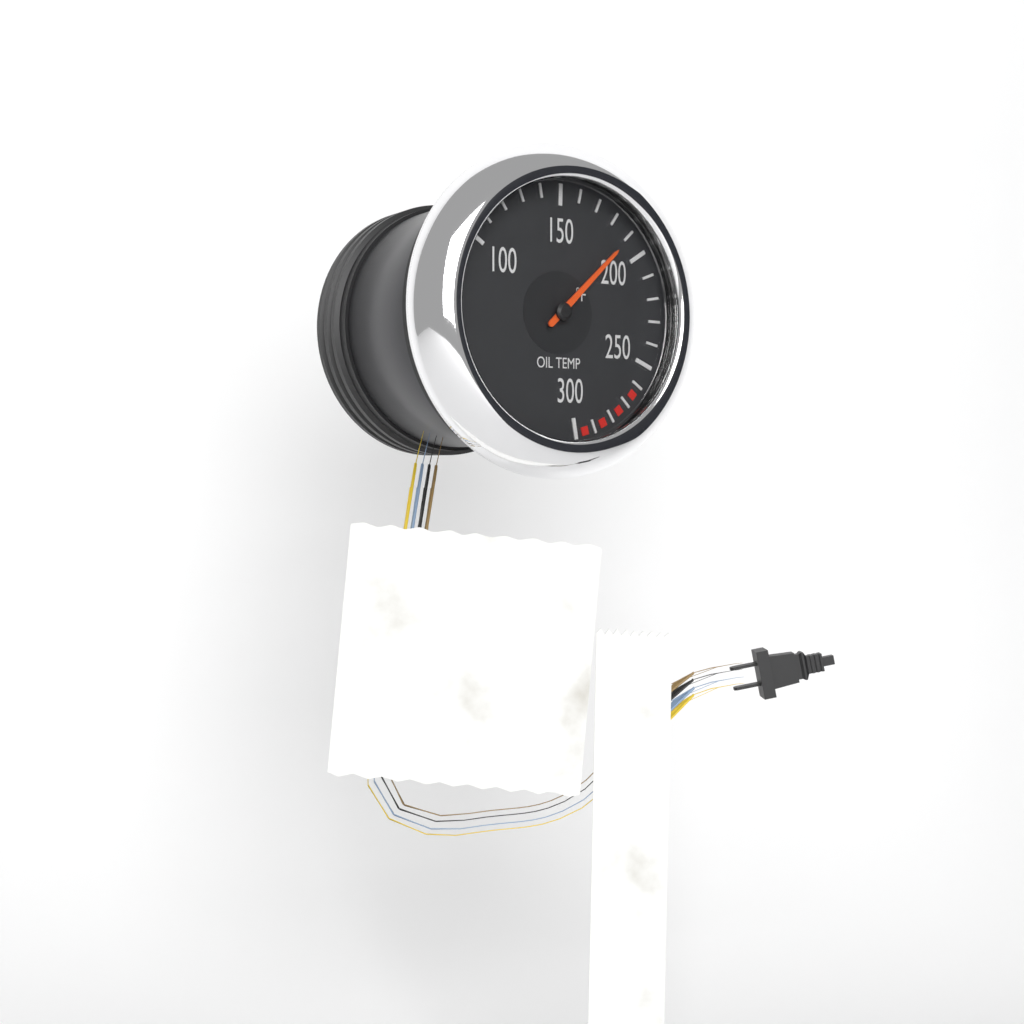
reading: 190 °F
